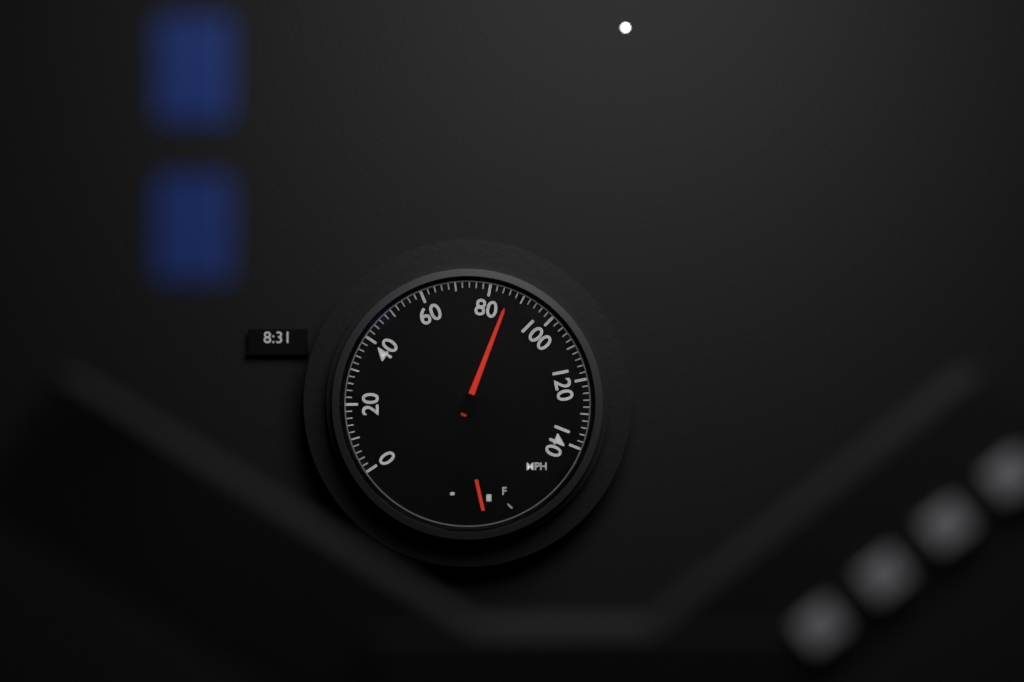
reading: 86 mph
